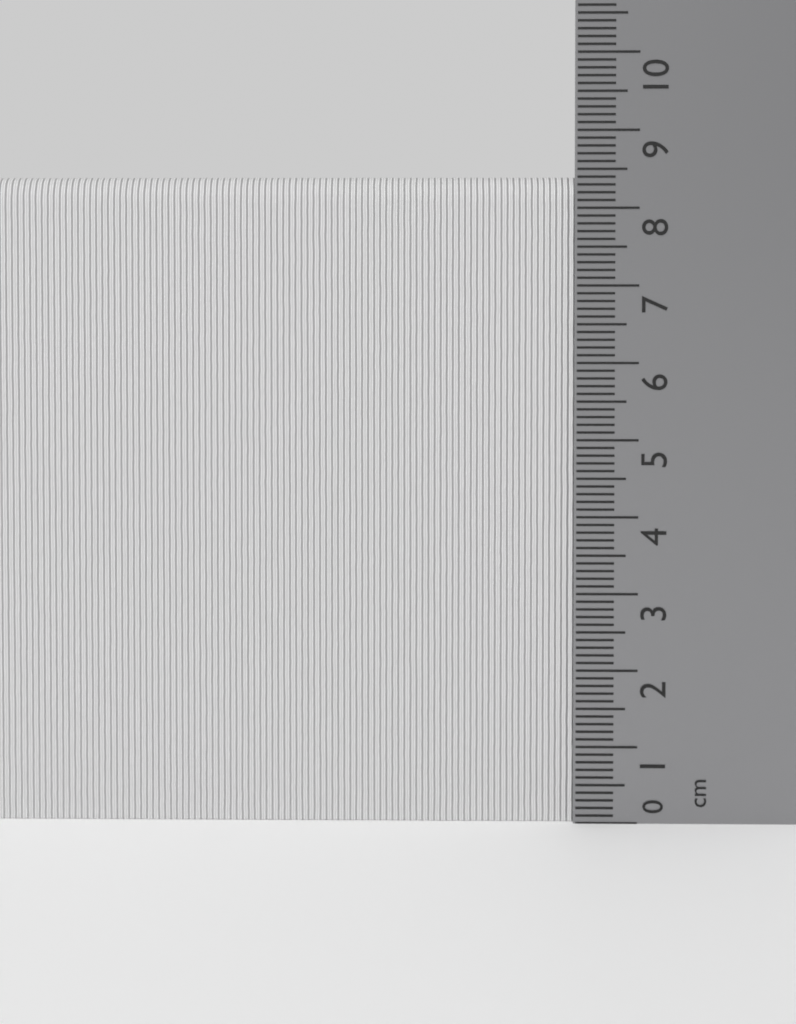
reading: 8.4 cm
